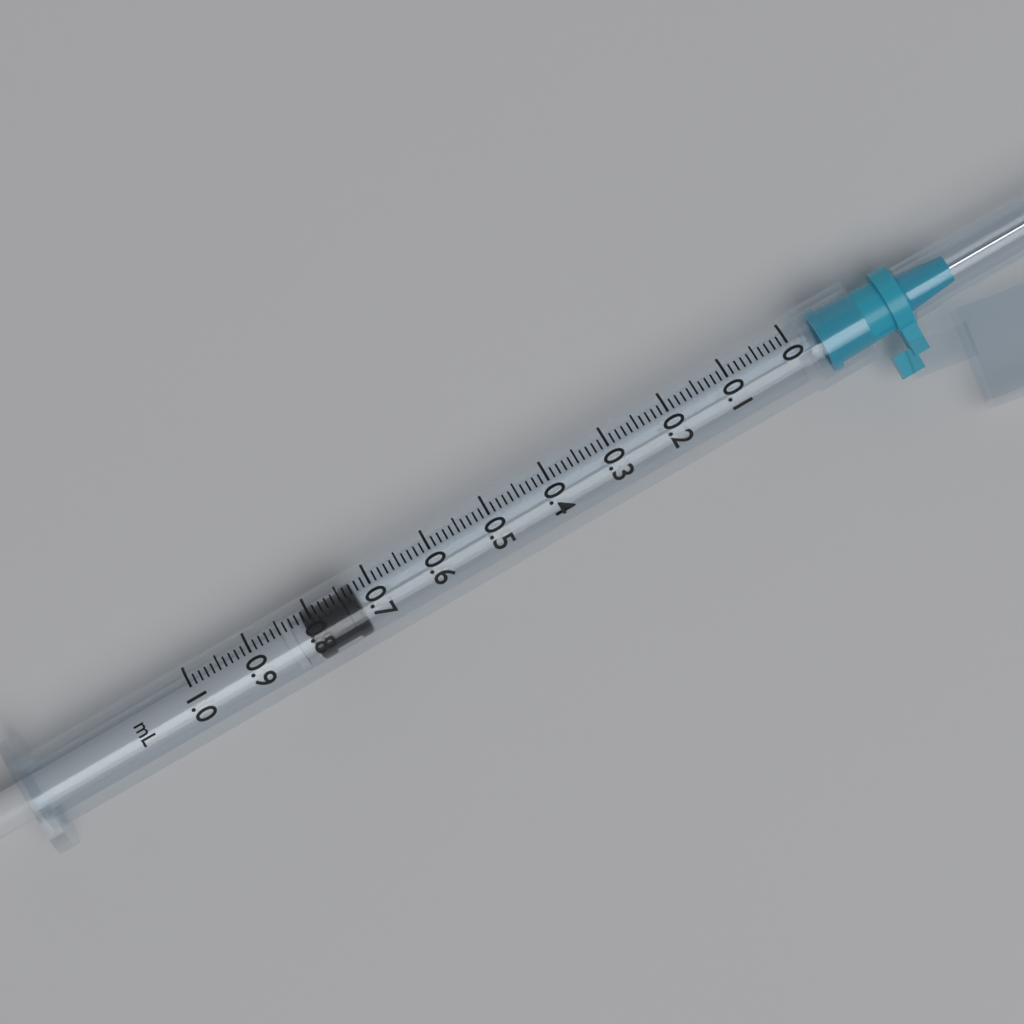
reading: 0.73 ml
